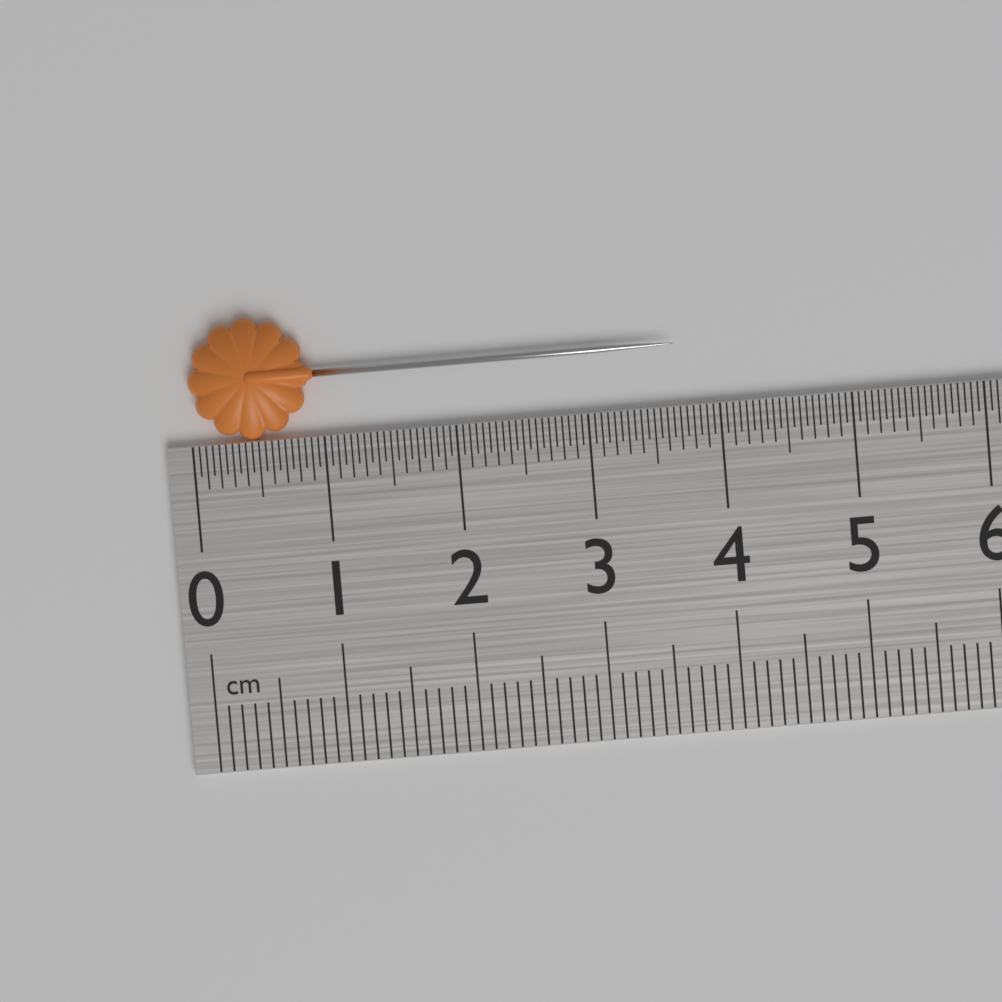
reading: 3.70 cm
